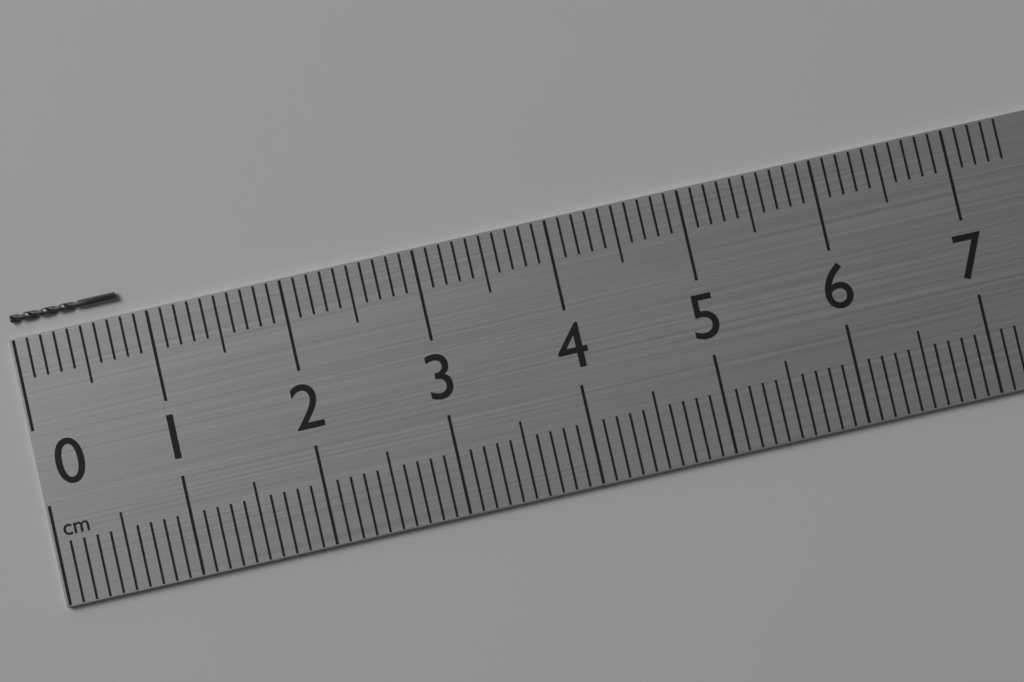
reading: 0.8 cm
